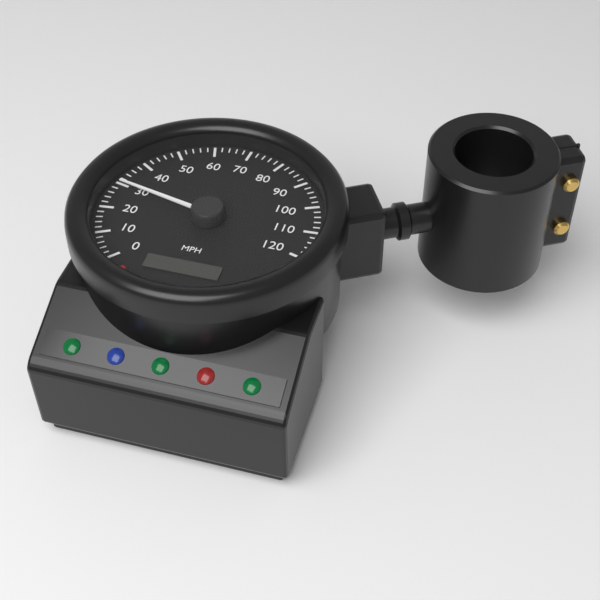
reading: 30 mph
